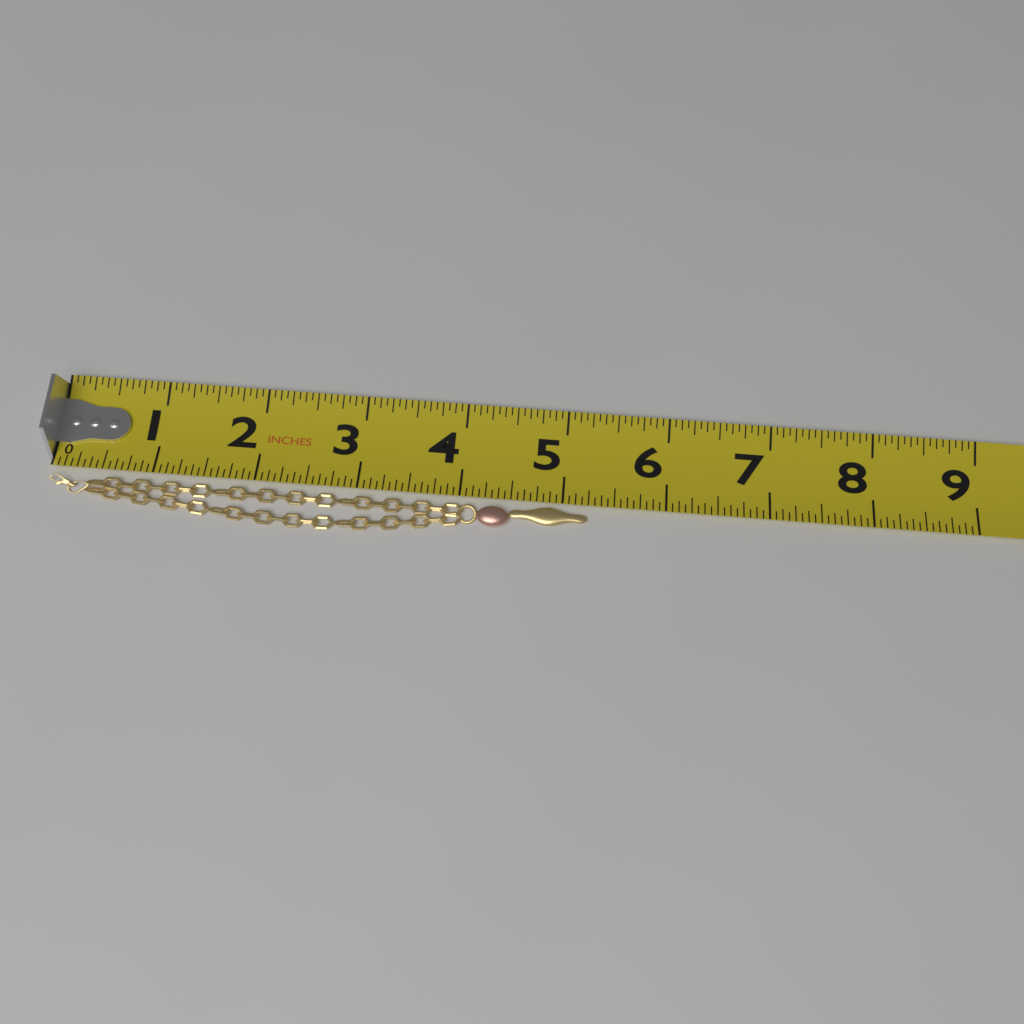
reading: 5.2500 in
